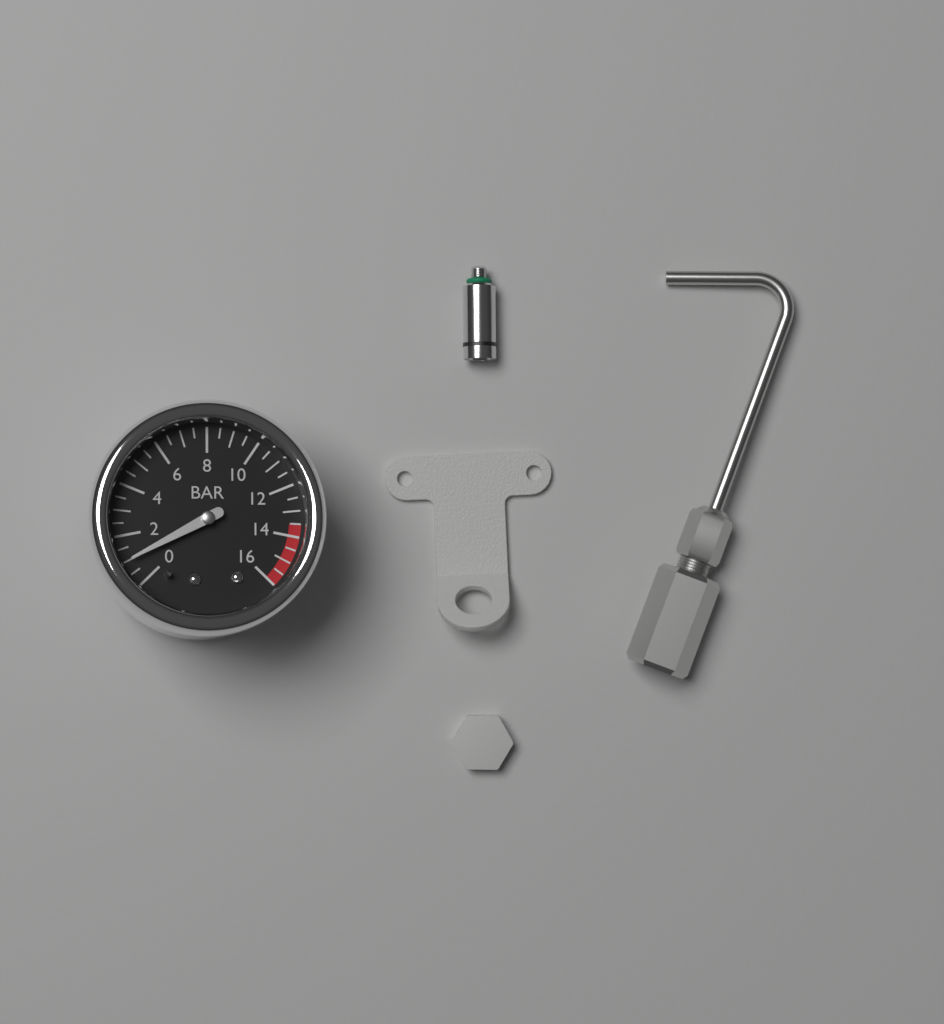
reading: 1.0 bar
